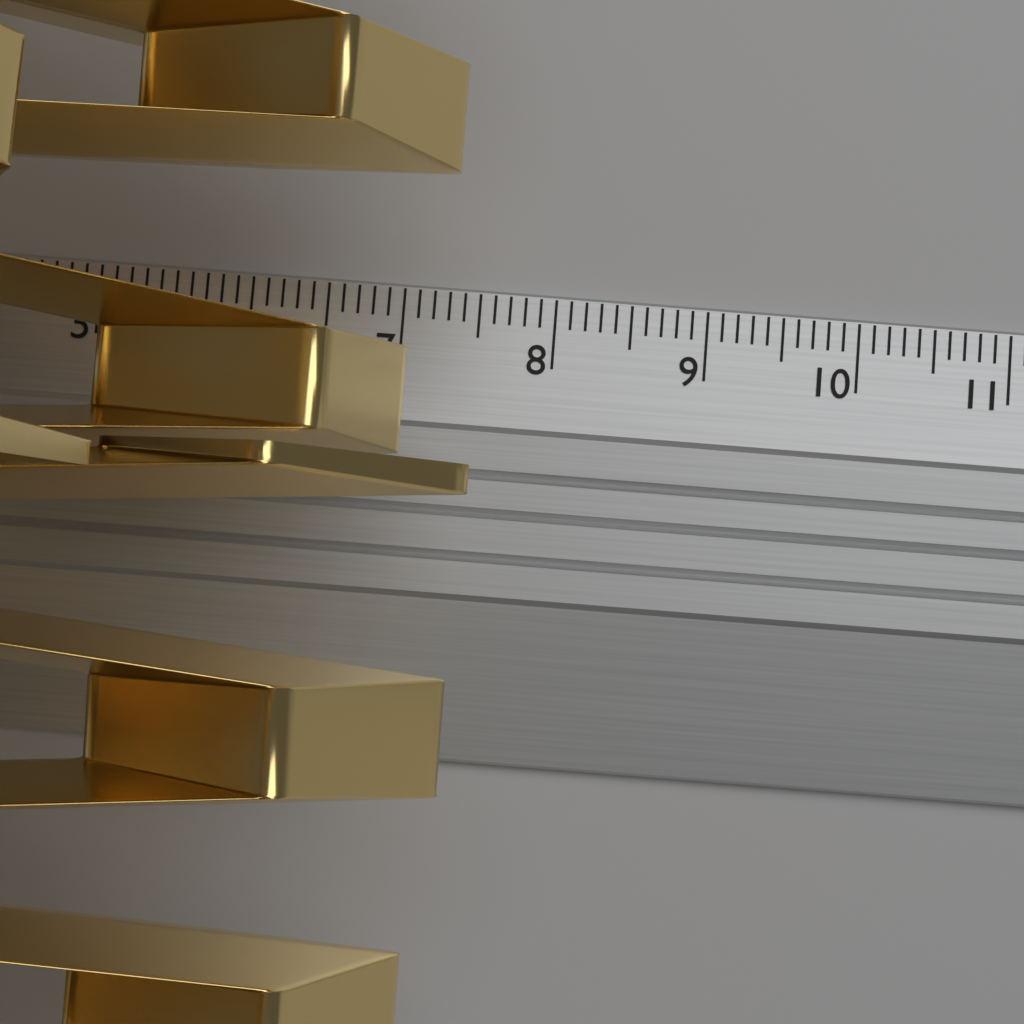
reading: 7.6 cm
